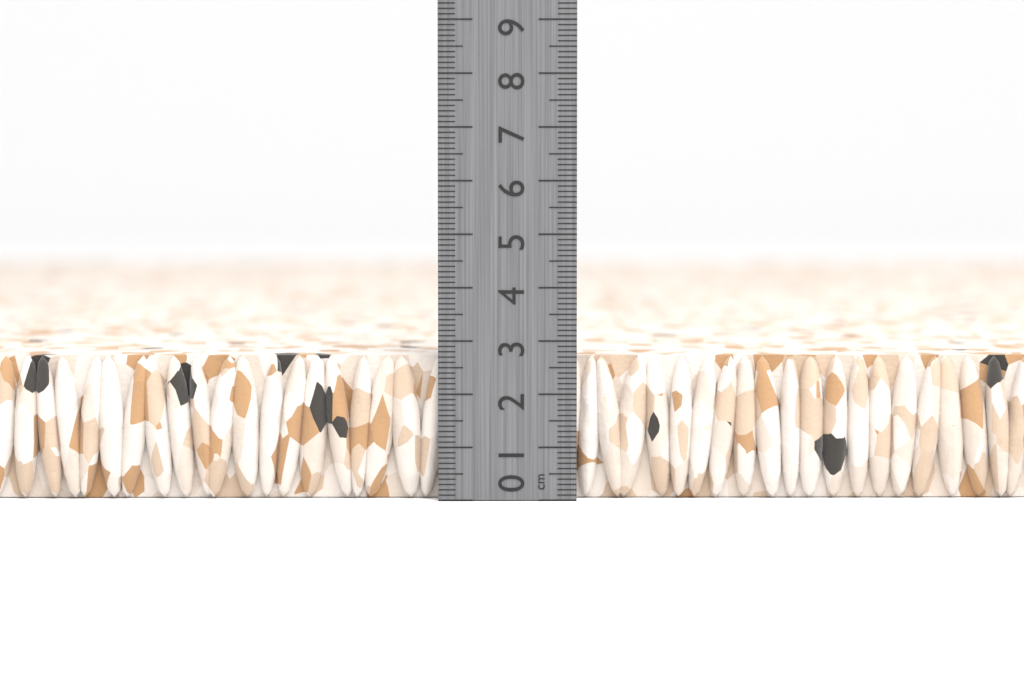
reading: 2.7 cm
